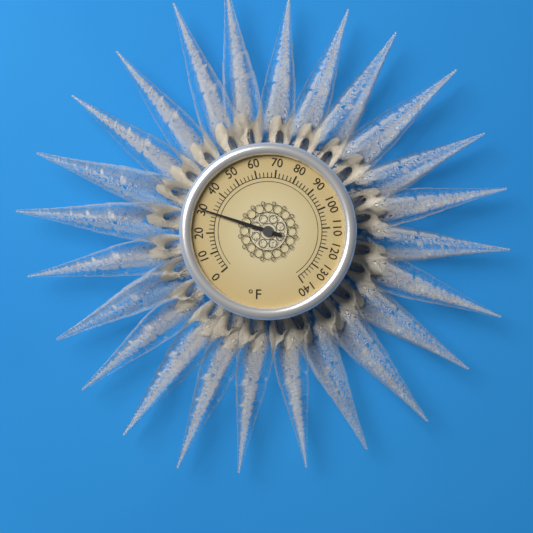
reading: 30 °F
